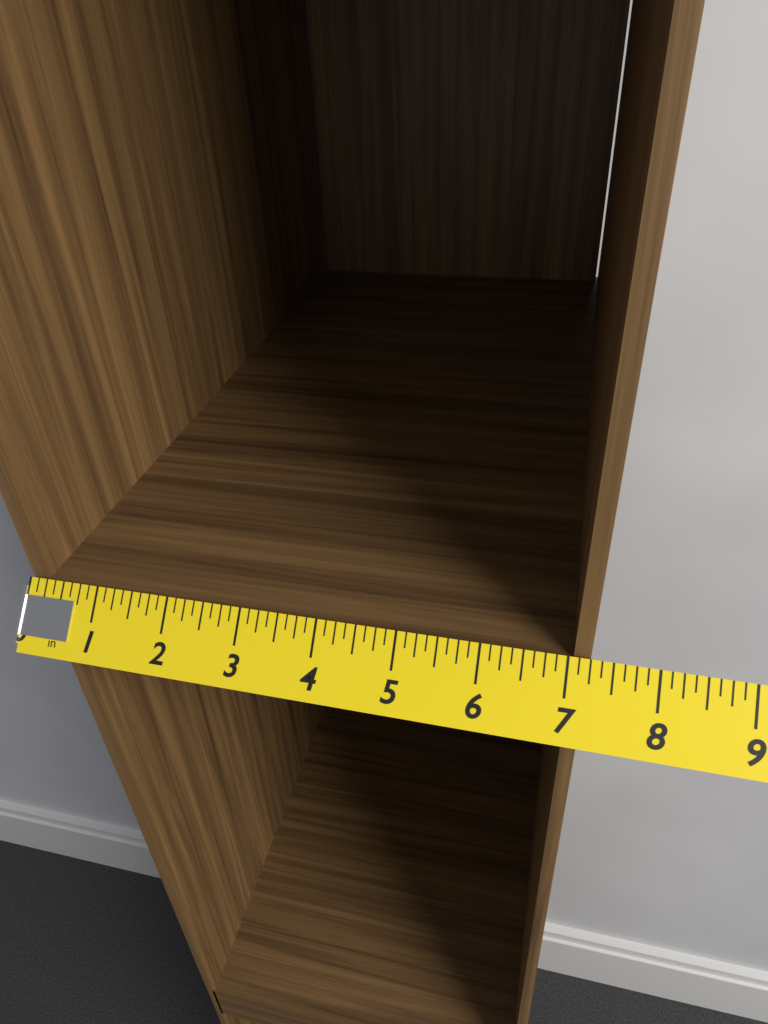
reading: 7.250 in
